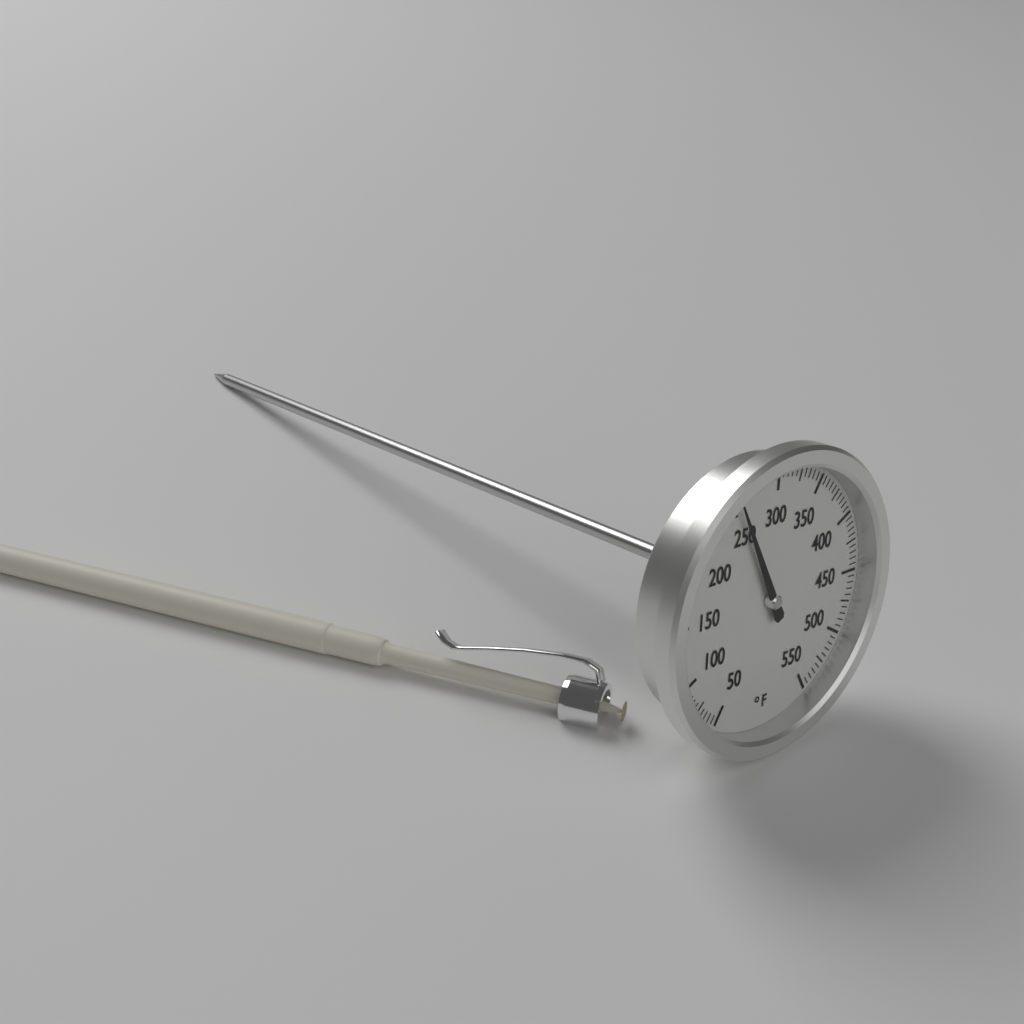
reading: 255 °F
